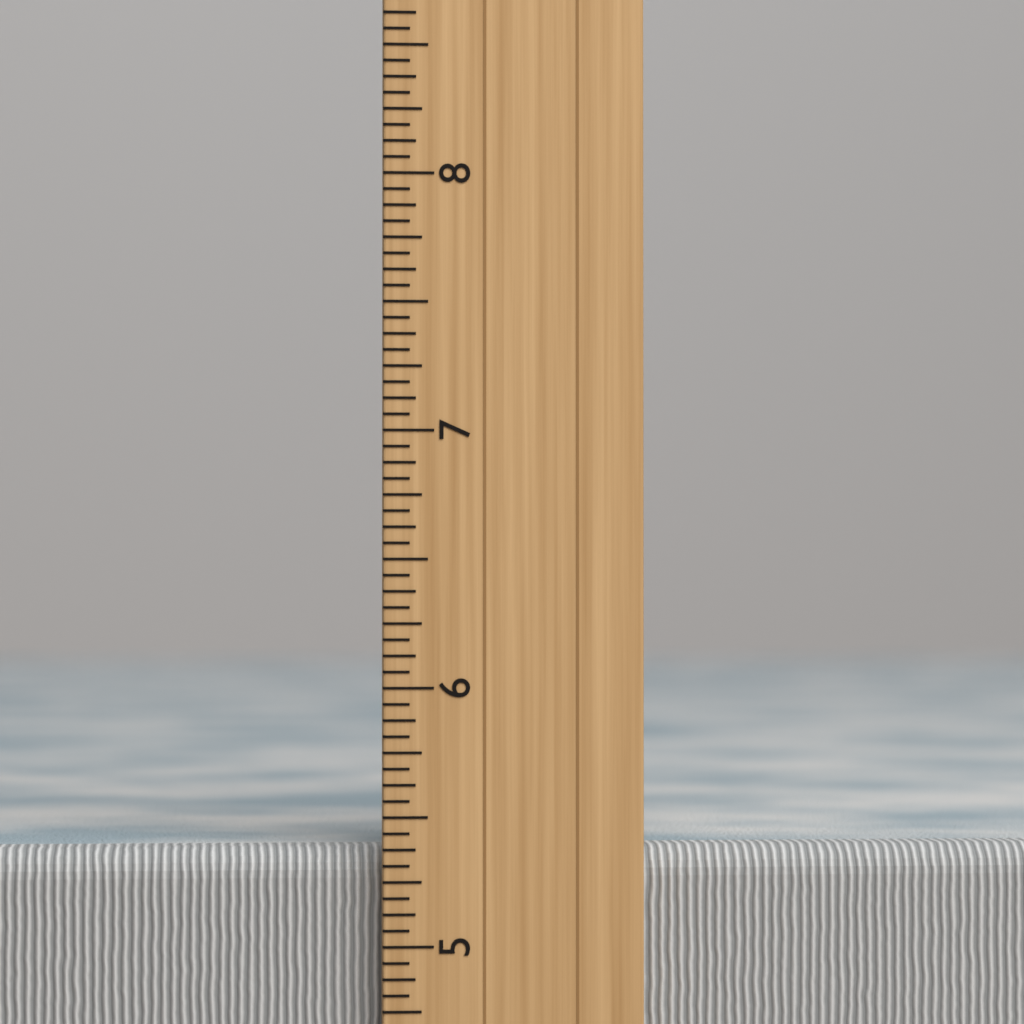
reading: 5.3750 inch
